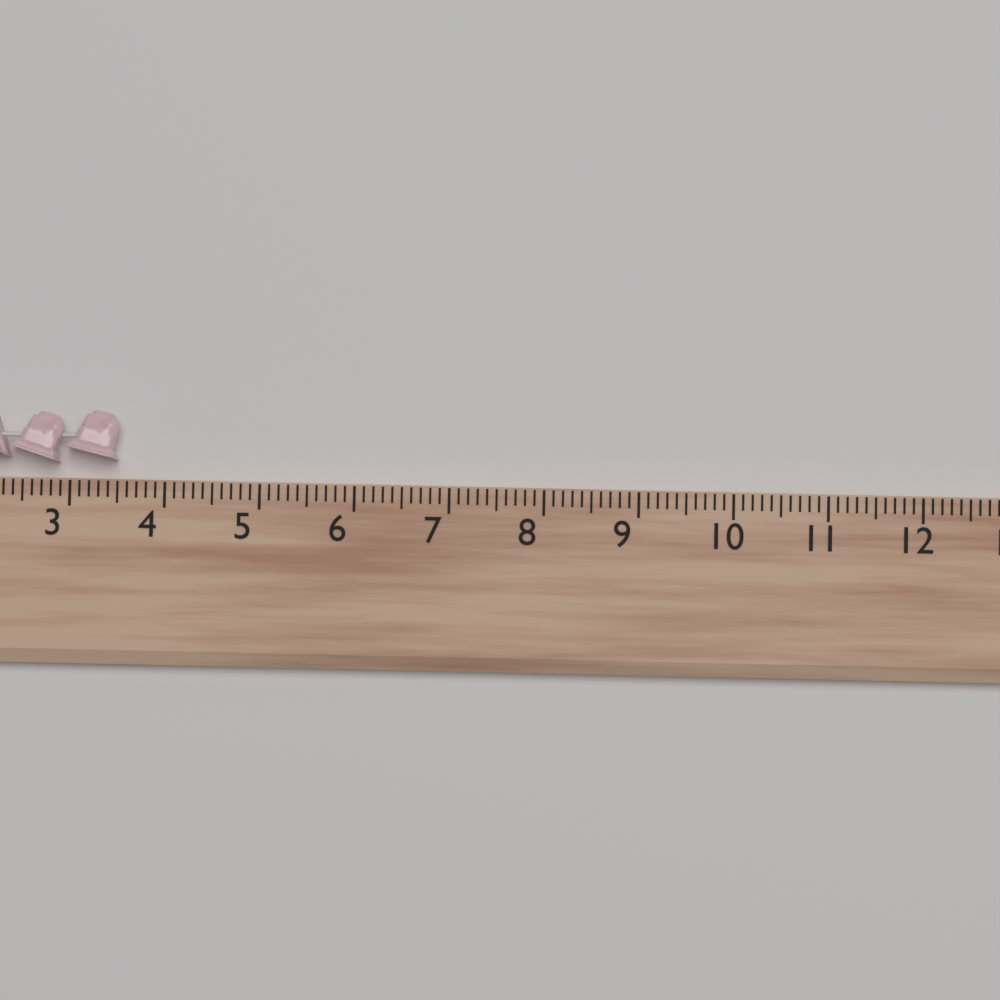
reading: 3.5 (no unit)
